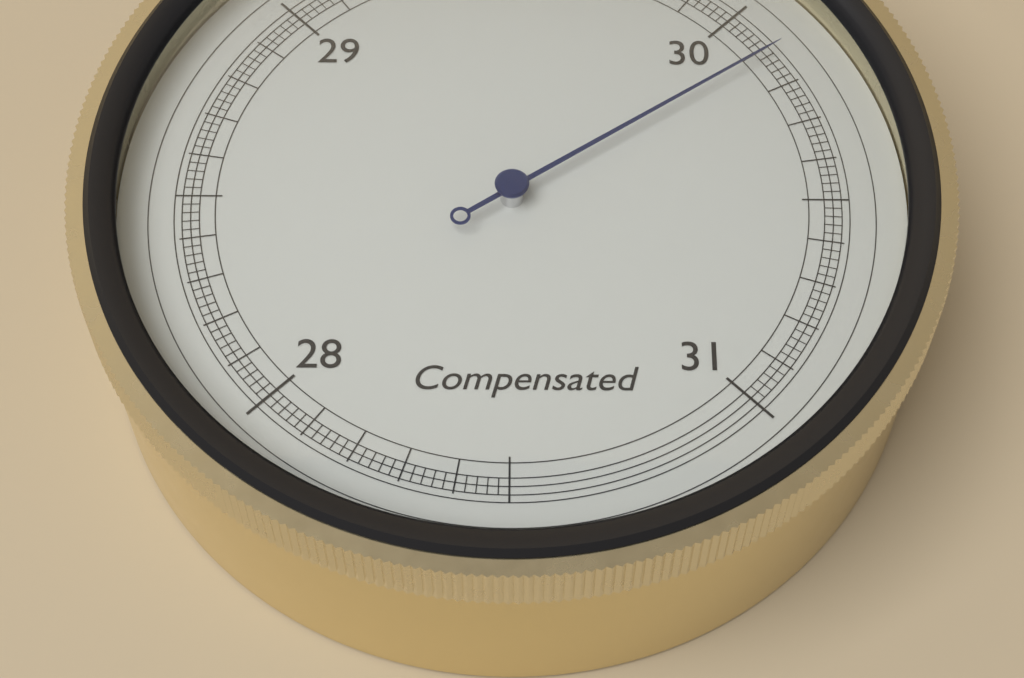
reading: 30.12 inHg
